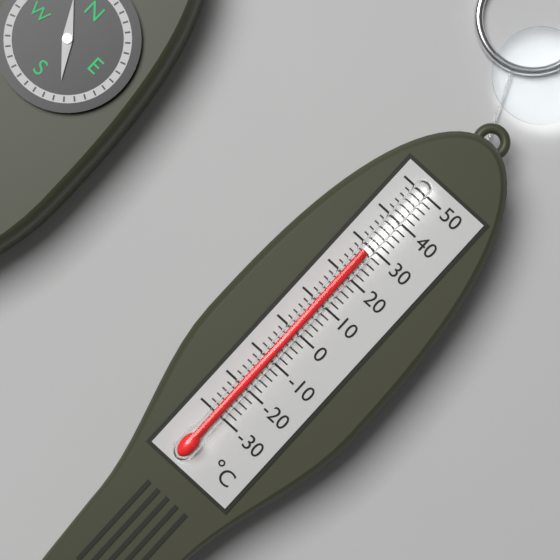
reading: 28 °C
